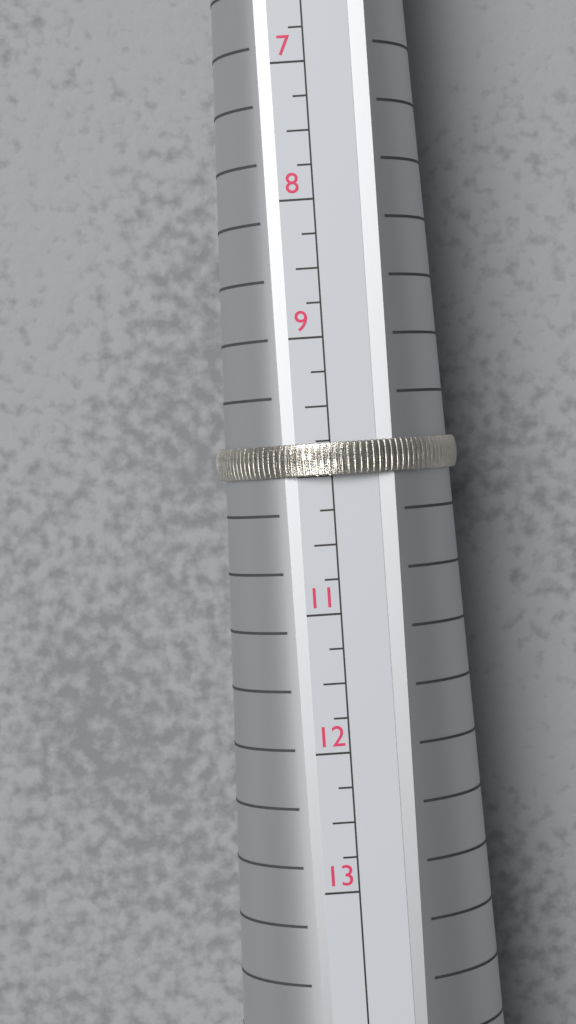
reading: 10.00 US
